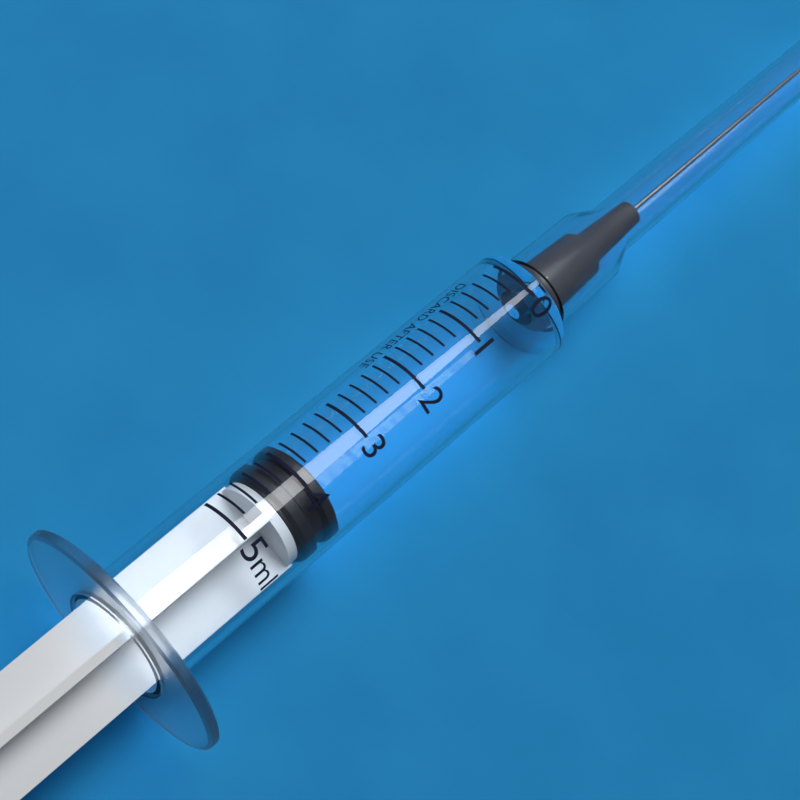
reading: 3.8 ml
